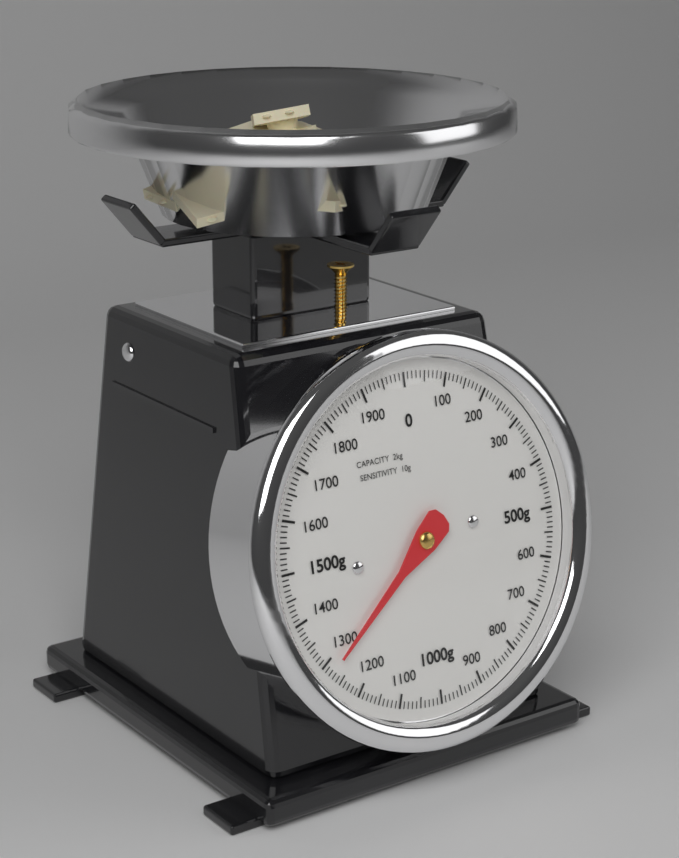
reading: 1280 g
